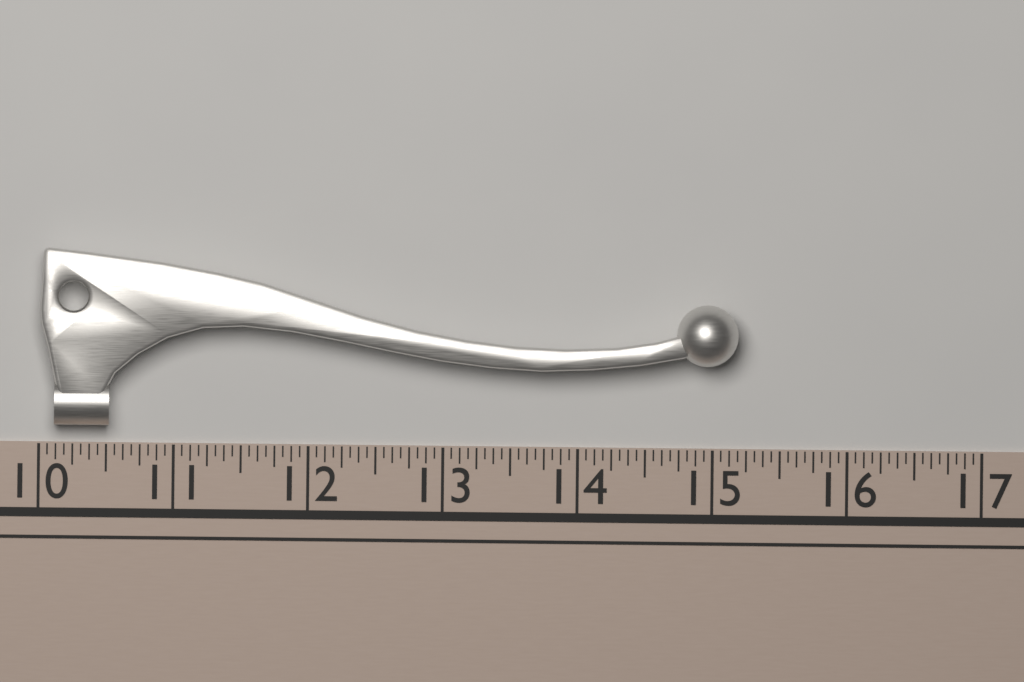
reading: 15.1875 (no unit)
